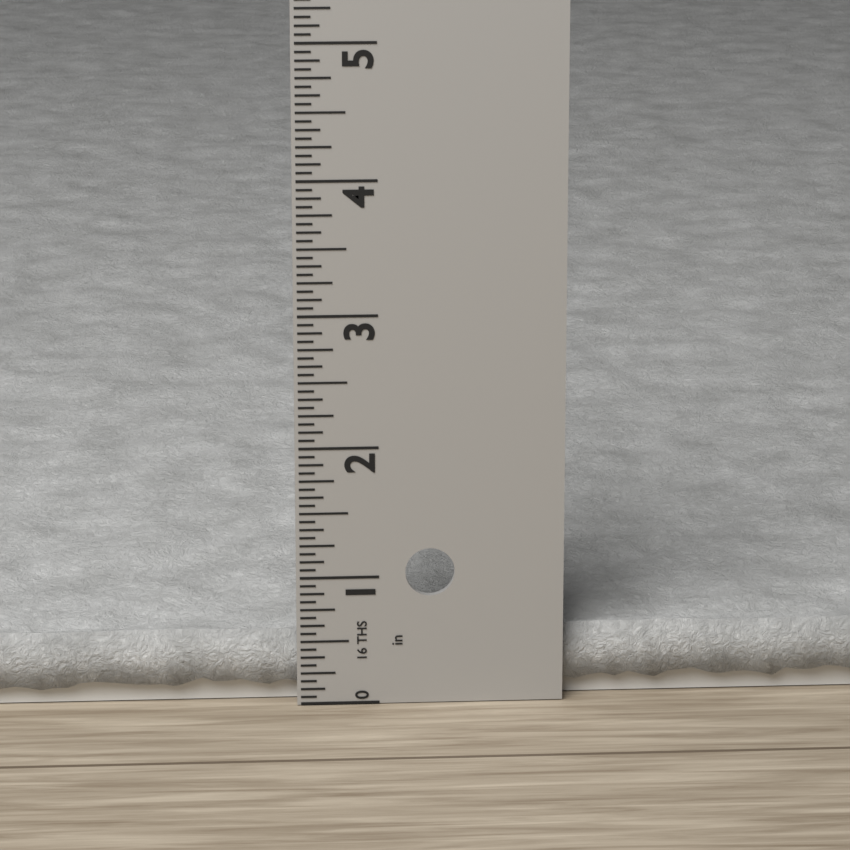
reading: 0.5625 in
